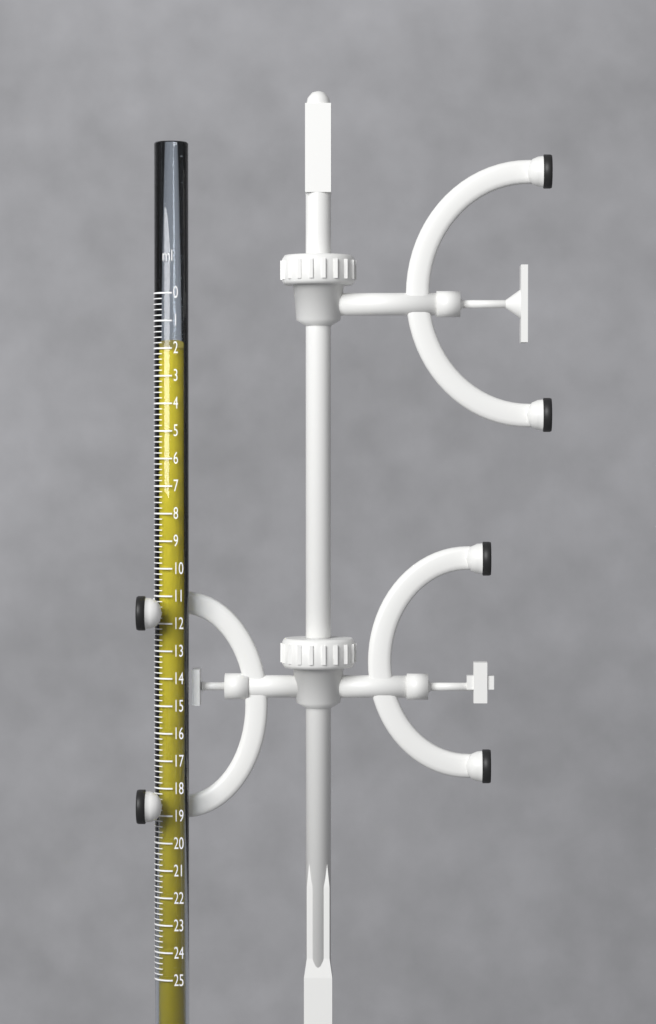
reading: 2.0 ml
